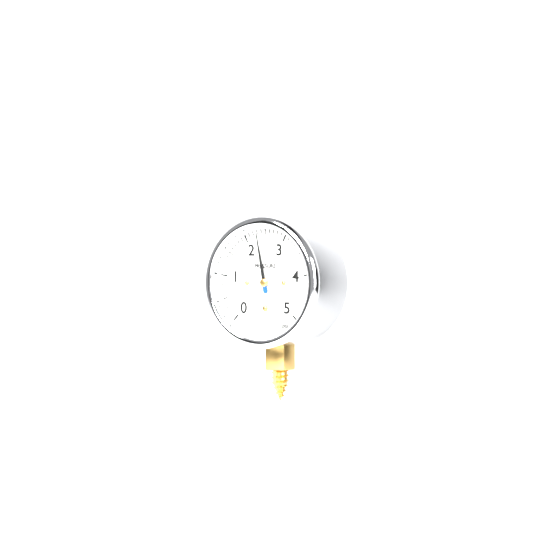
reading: 2.3 psi
